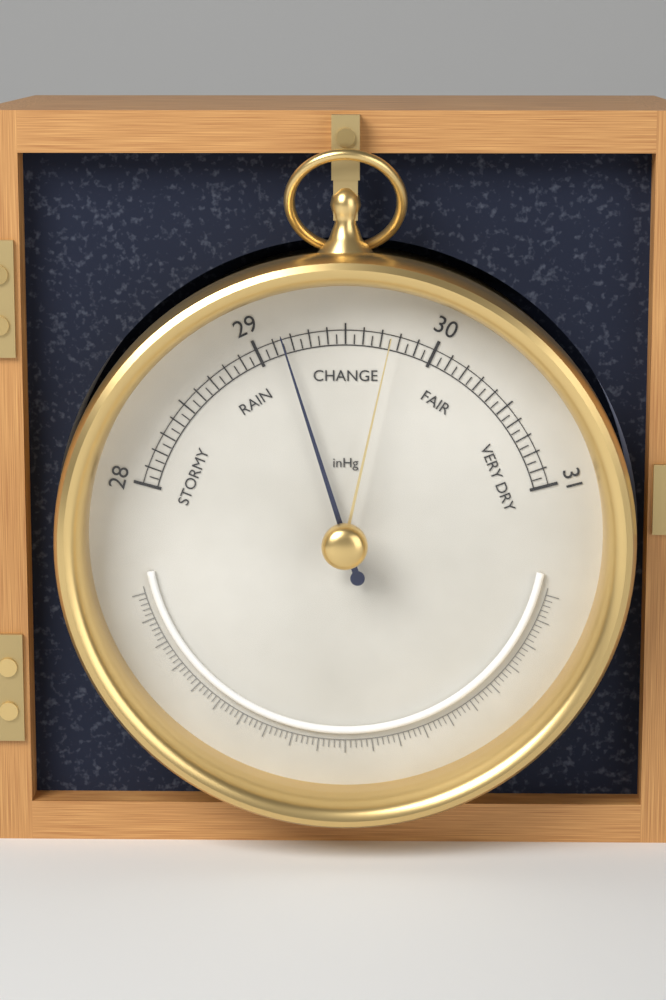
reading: 29.15 inHg
